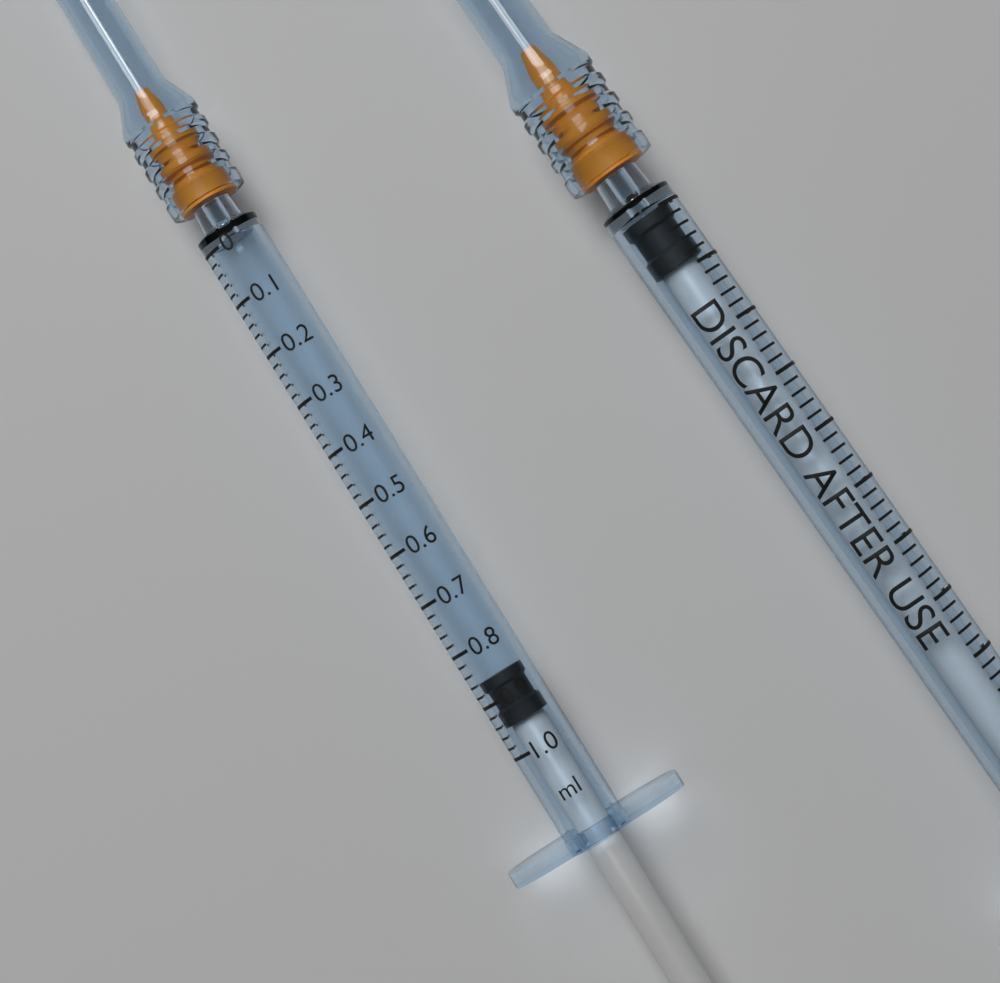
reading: 0.86 ml
